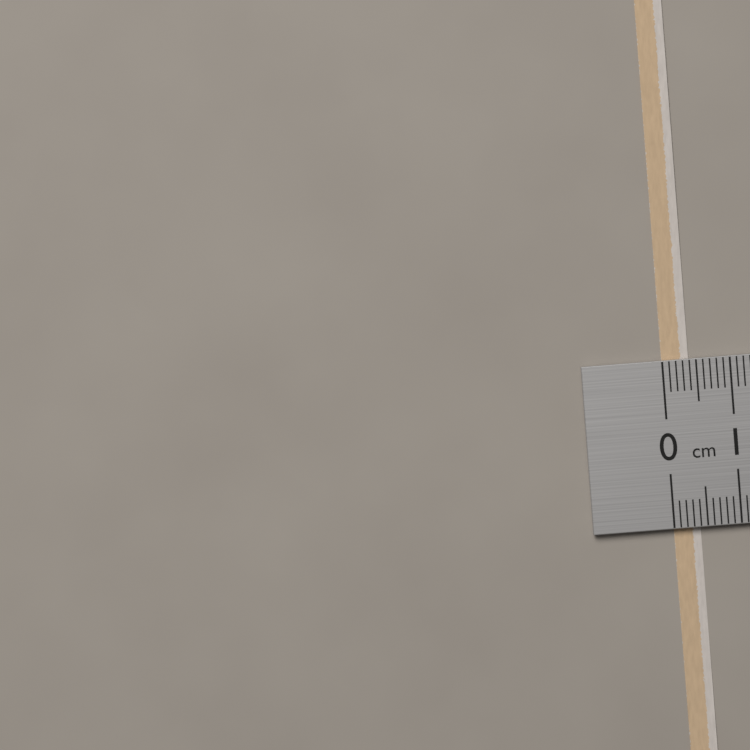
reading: 0.4 cm
